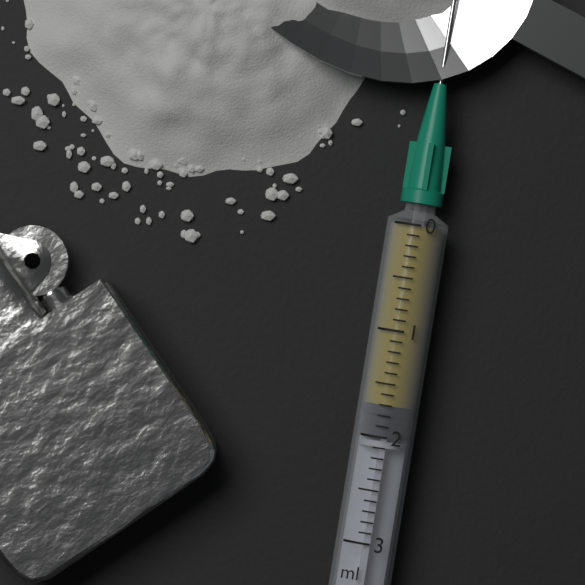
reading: 1.7 ml
